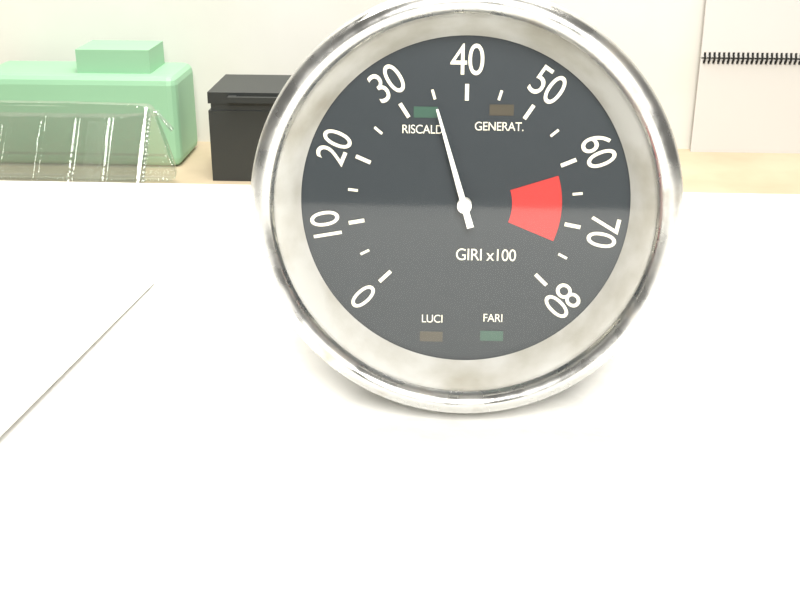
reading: 3500 giri
